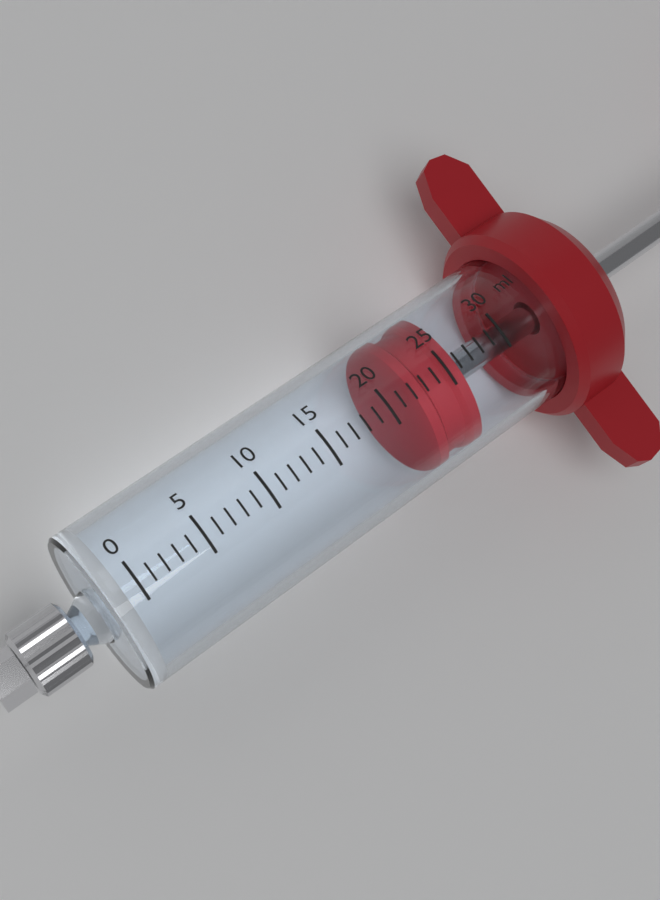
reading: 22 ml
